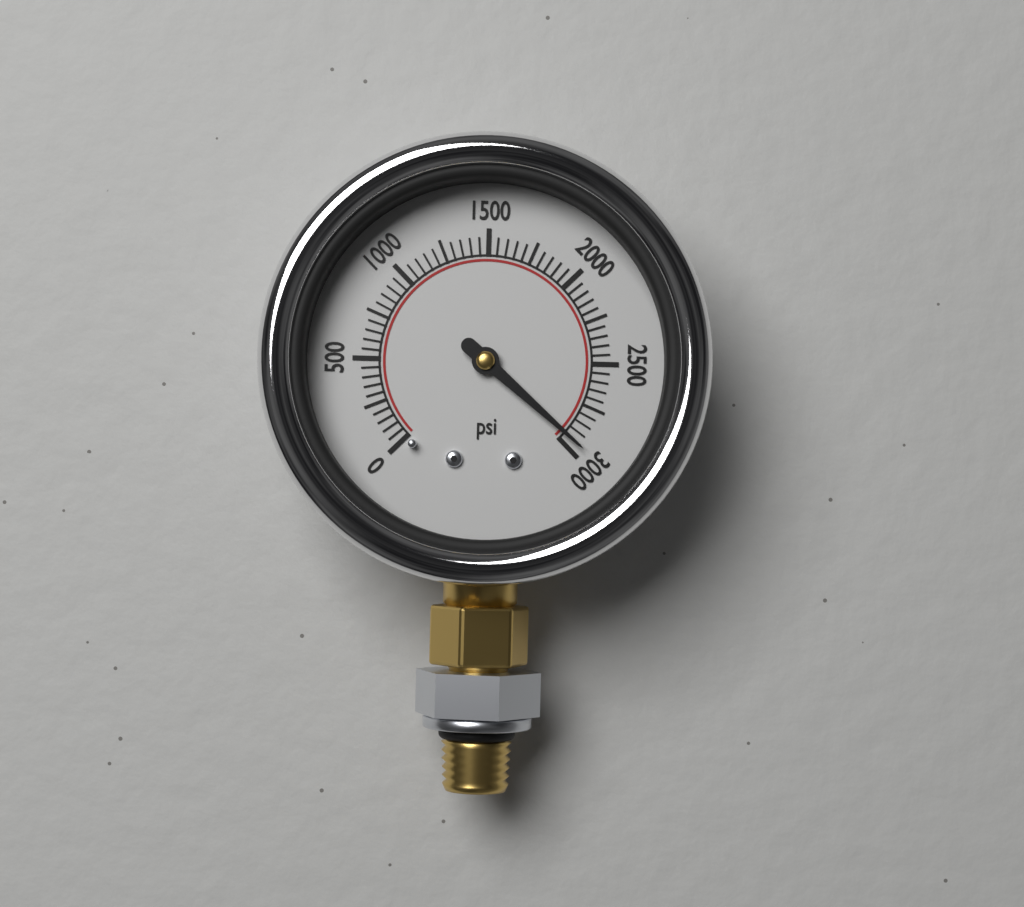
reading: 2950 psi
